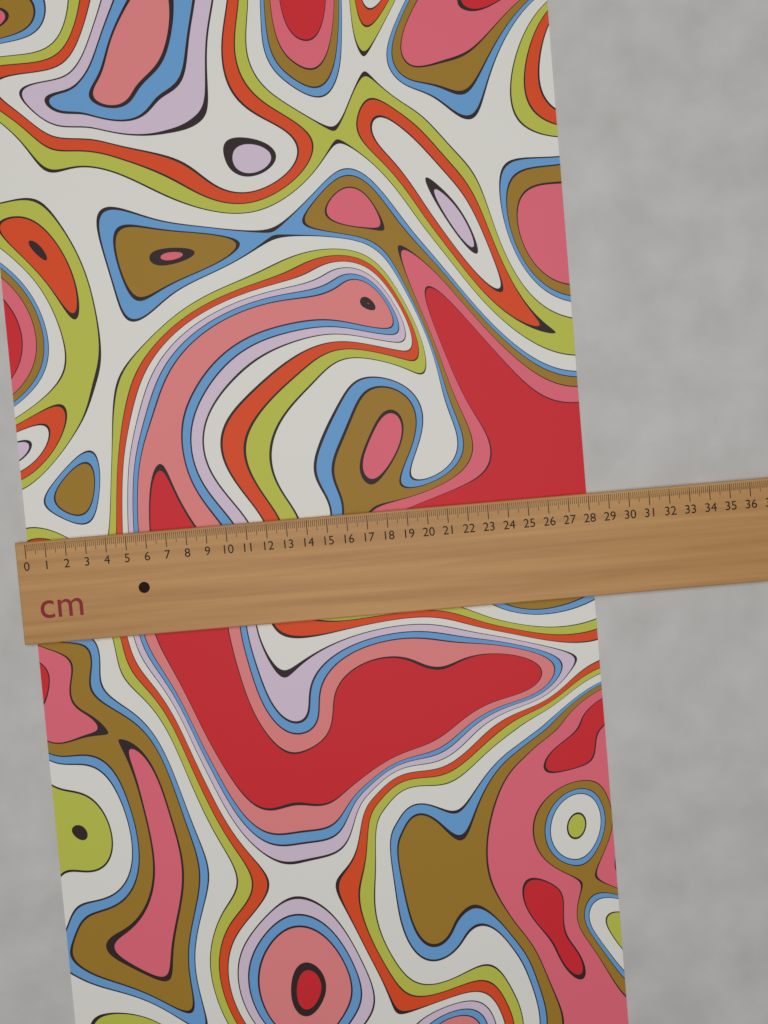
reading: 28.0 cm
